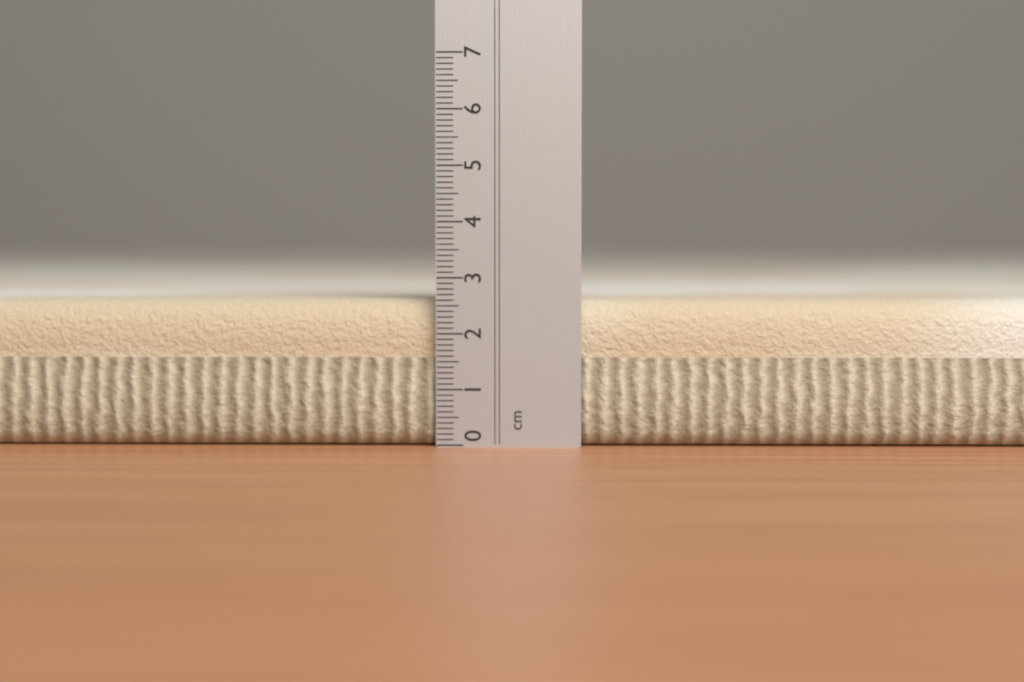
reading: 2.6 cm
